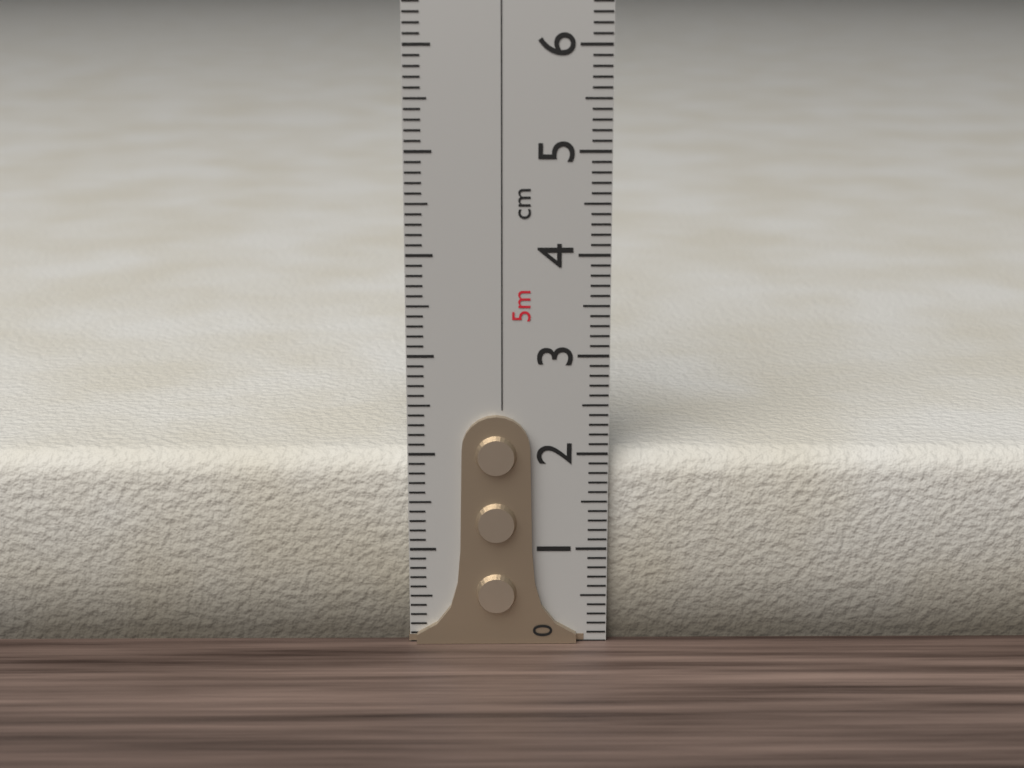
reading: 2.0 cm
